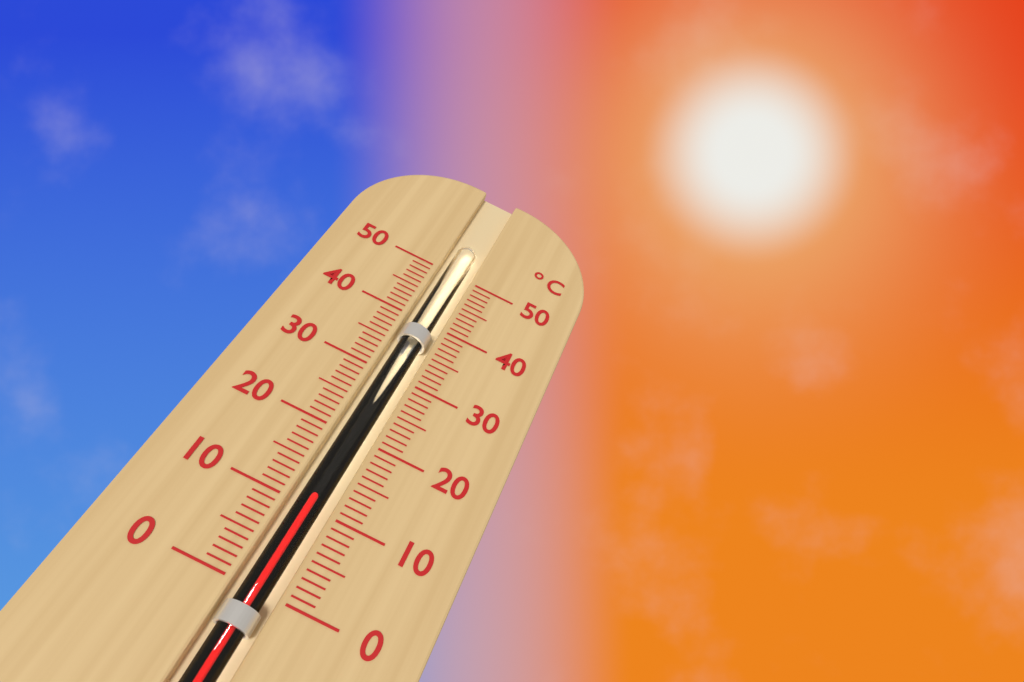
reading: 12 °C
